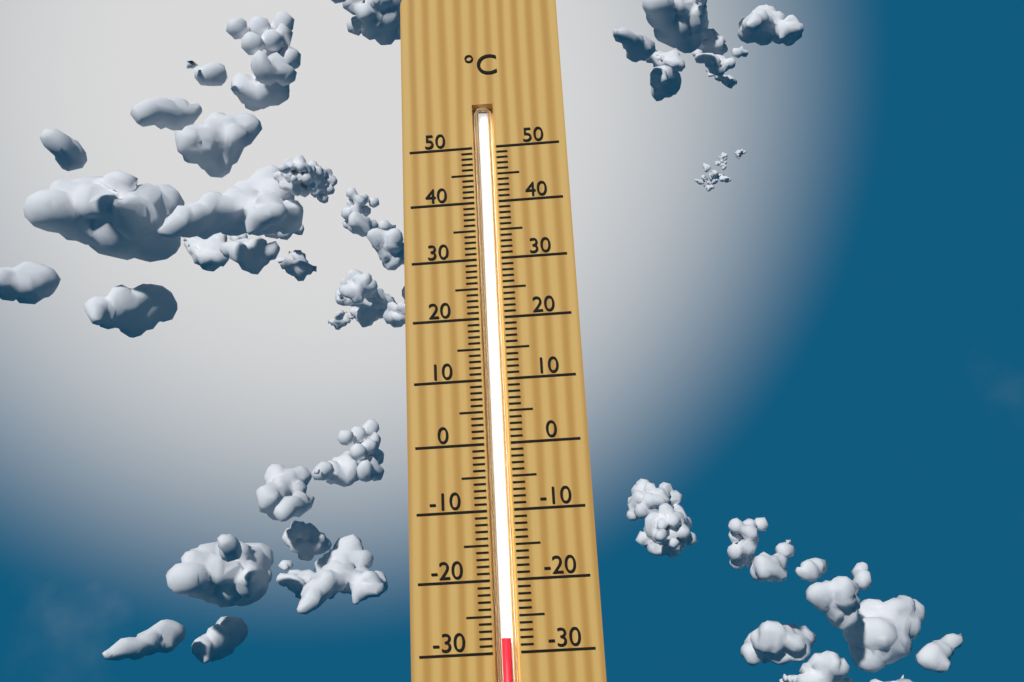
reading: -28 °C
